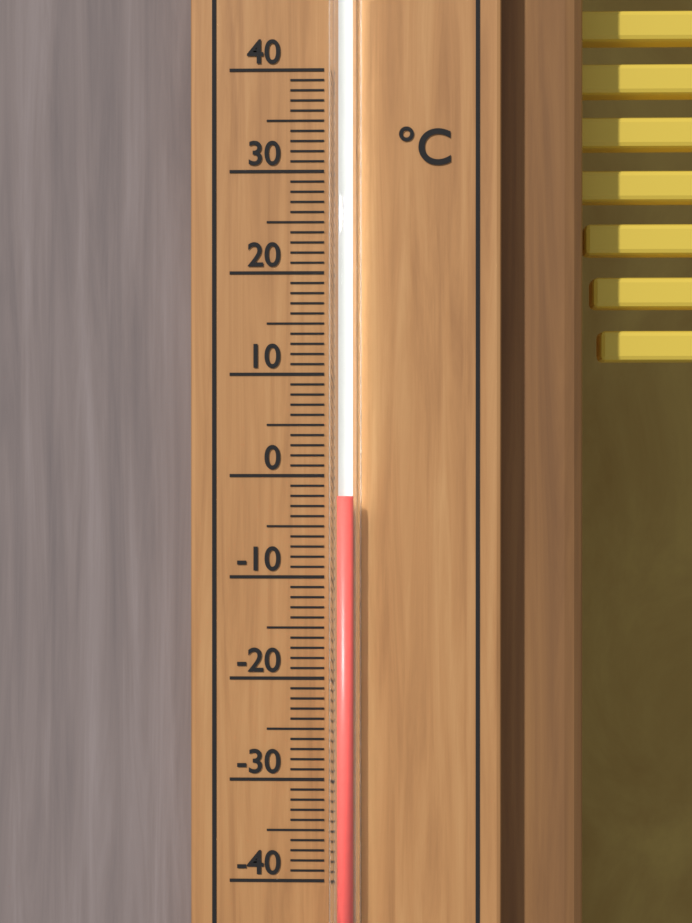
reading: -2 °C
